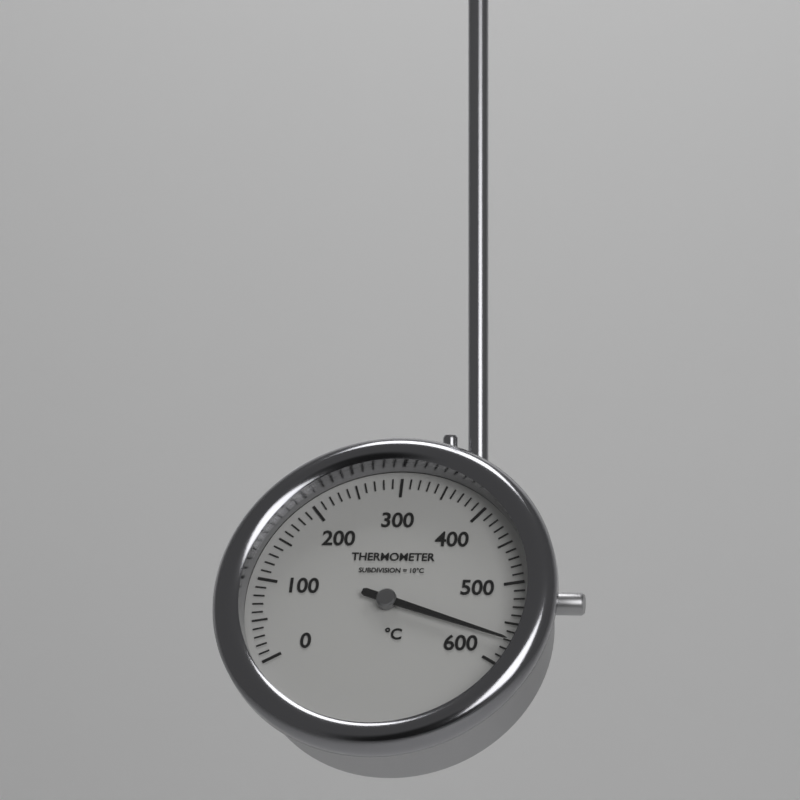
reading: 570 °C
